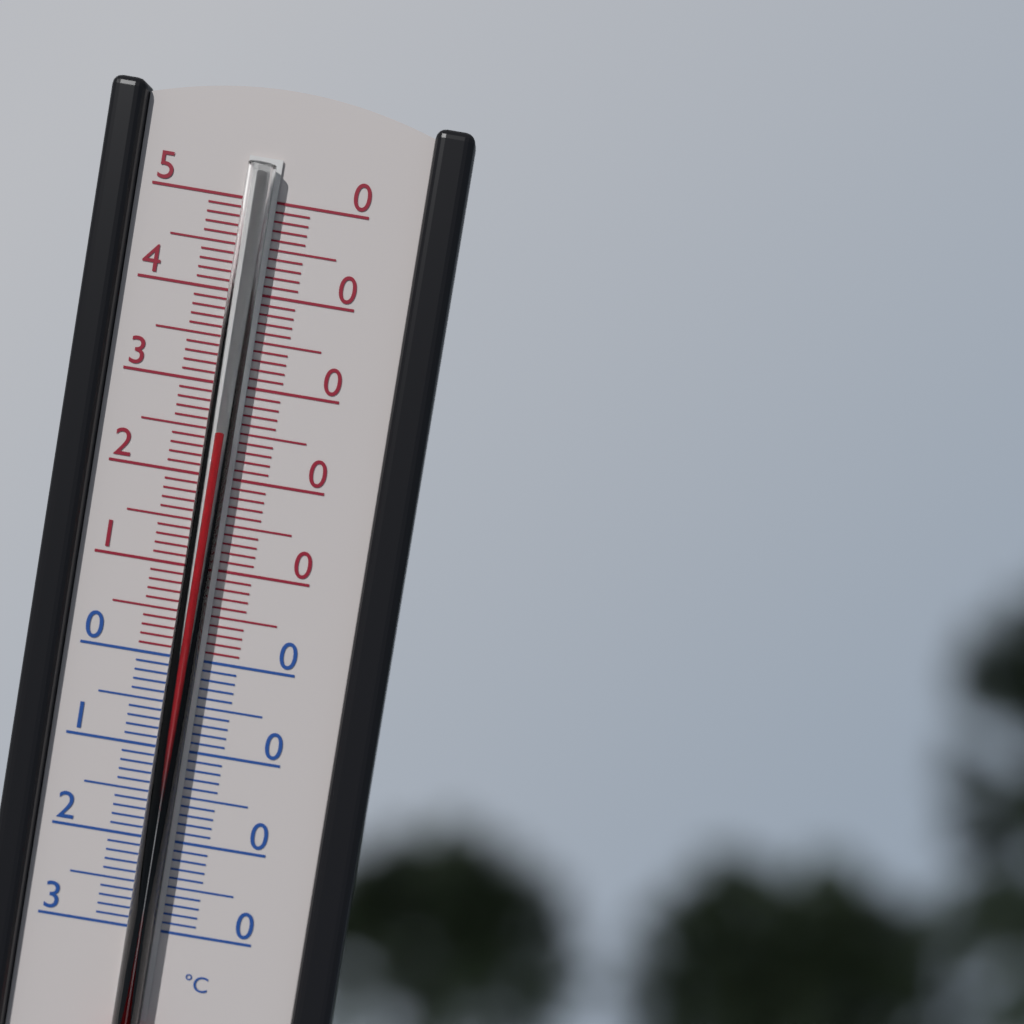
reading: 25 °C
